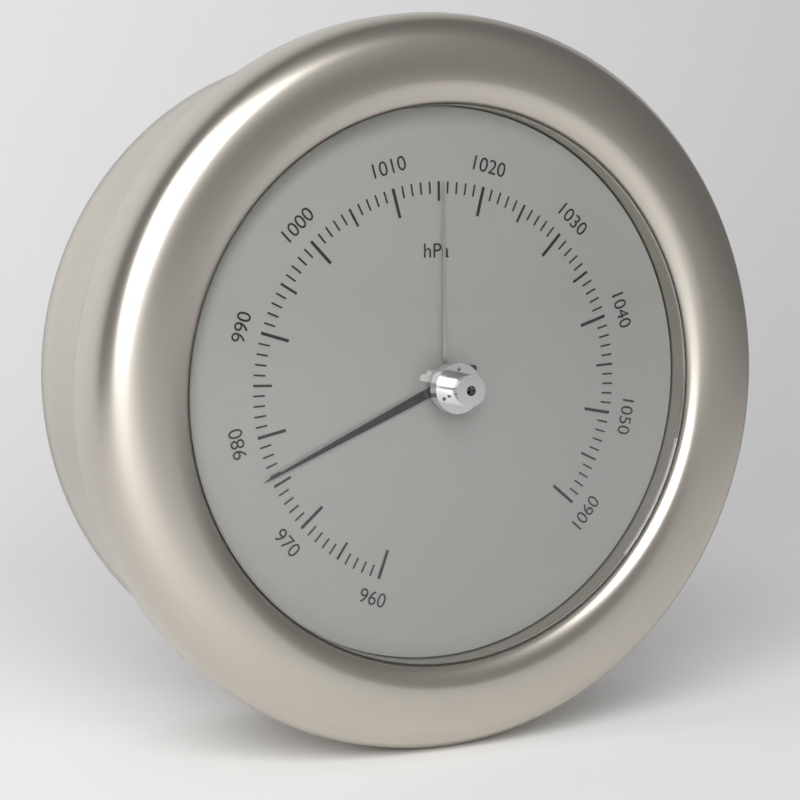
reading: 976 hPa
